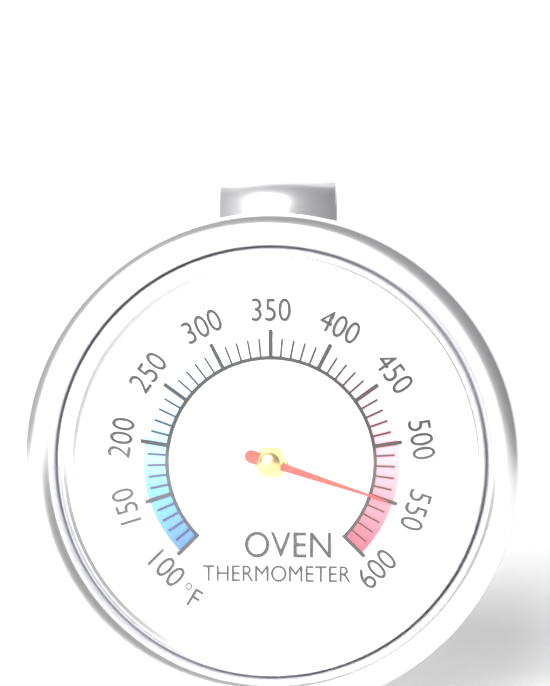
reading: 550 °F
